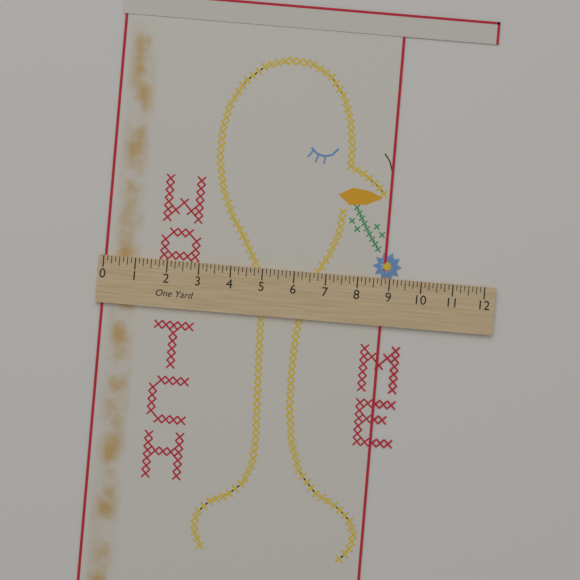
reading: 8.875 in
